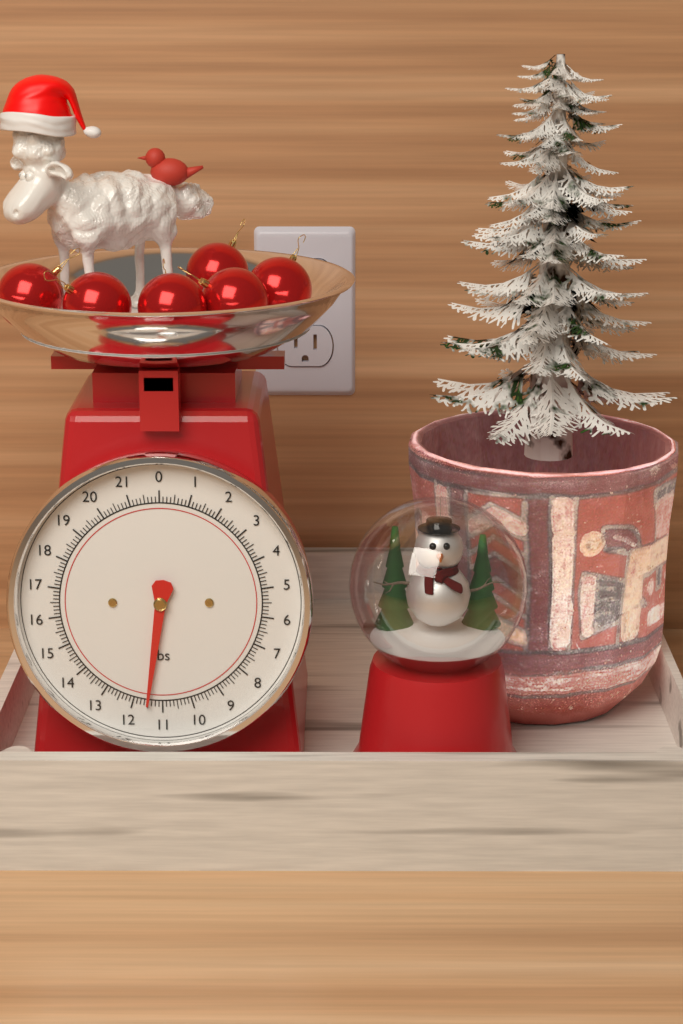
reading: 11.500 lbs
